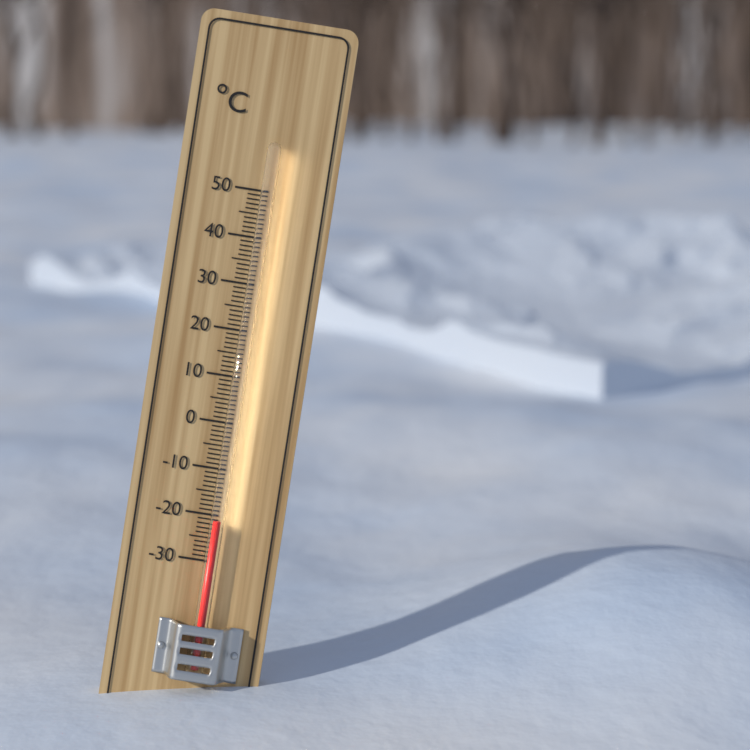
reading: -21 °C
